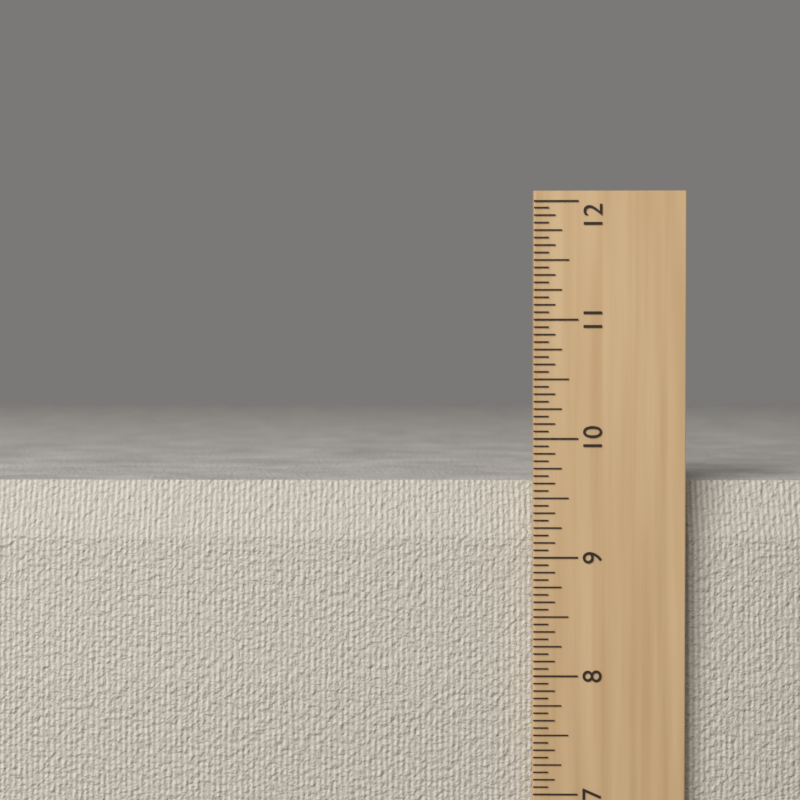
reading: 9.6250 in
